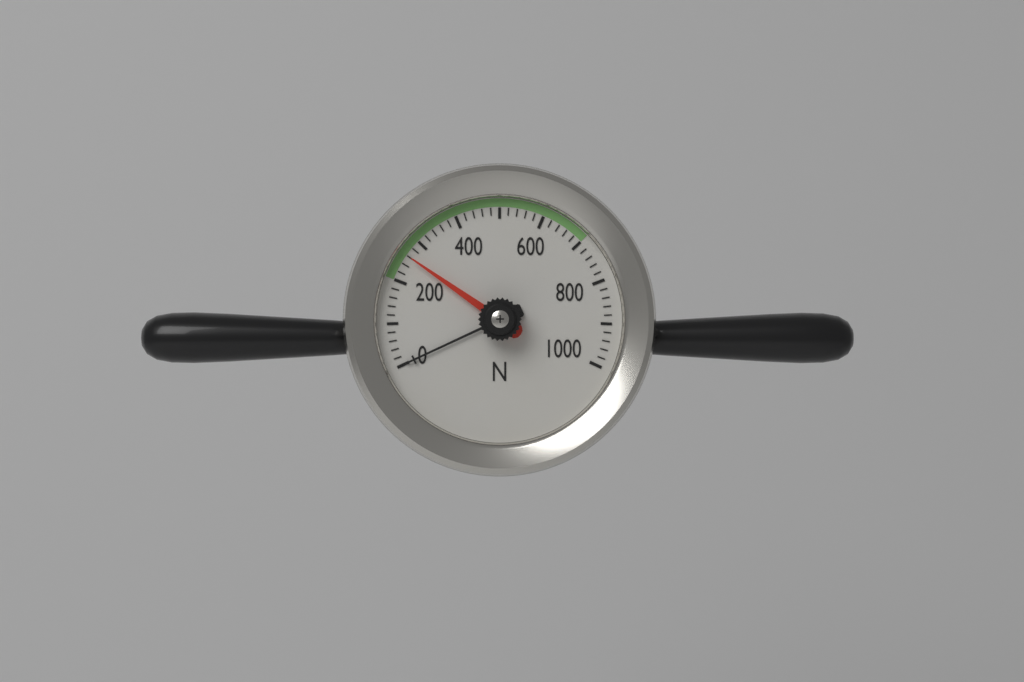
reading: 260 N
